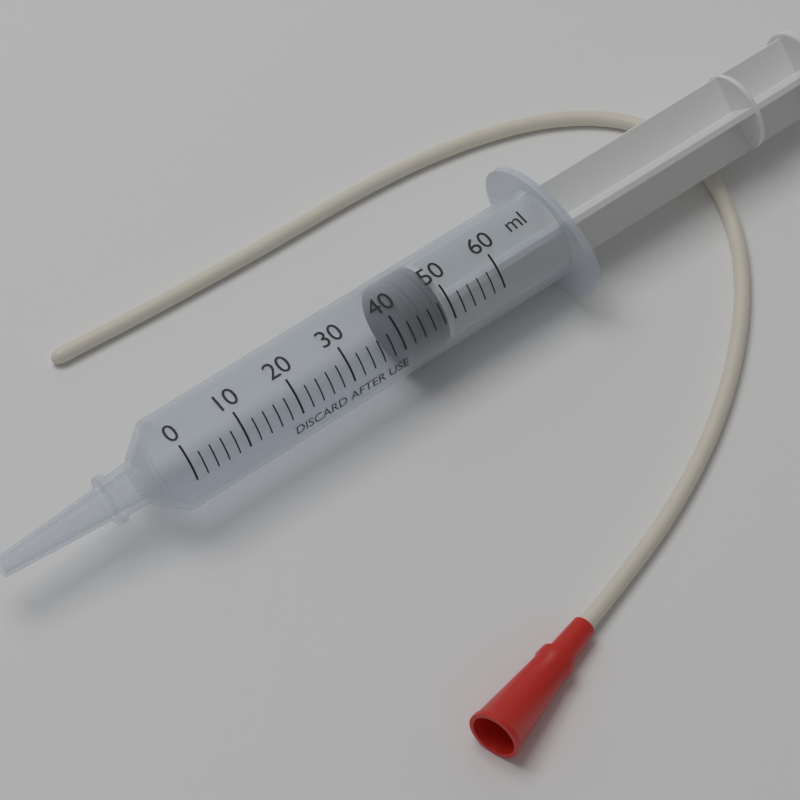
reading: 42 ml
